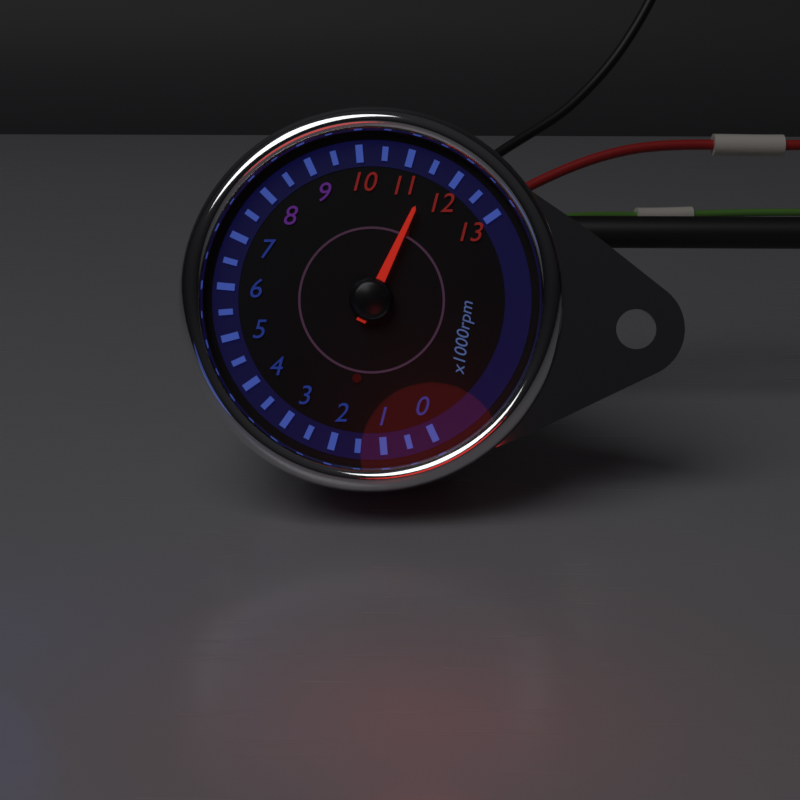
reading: 11500 rpm
